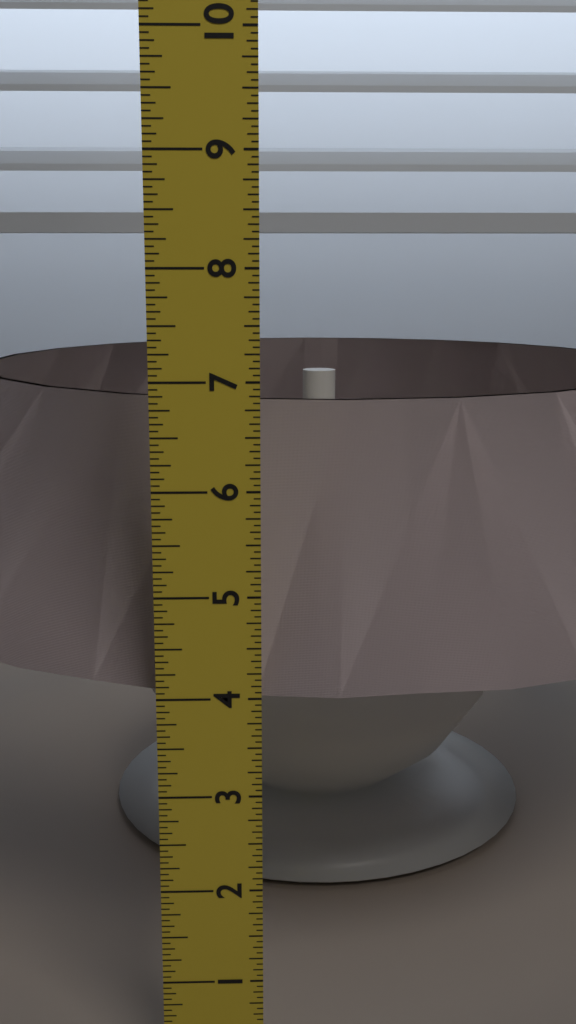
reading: 6.6250 in
